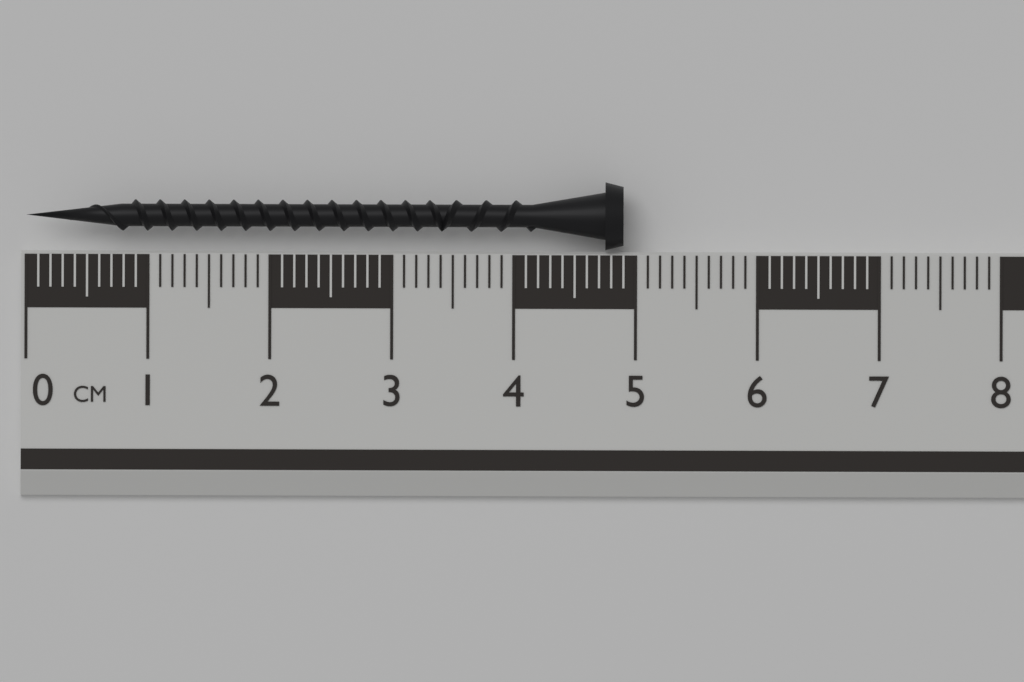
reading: 4.9 cm
